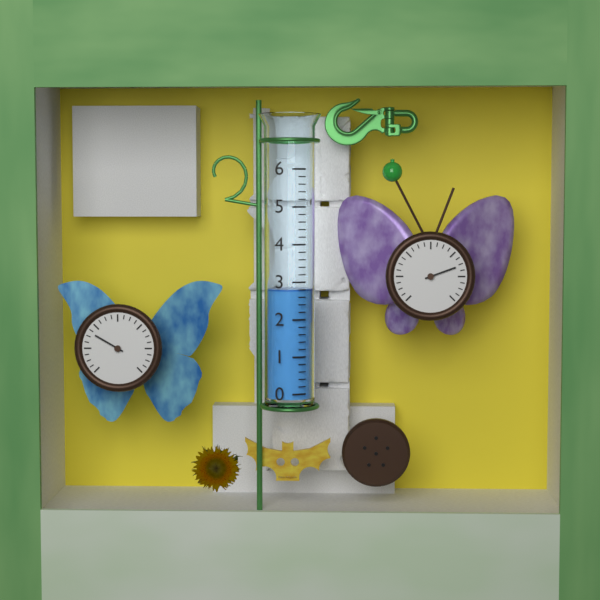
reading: 2.8 (no unit)
